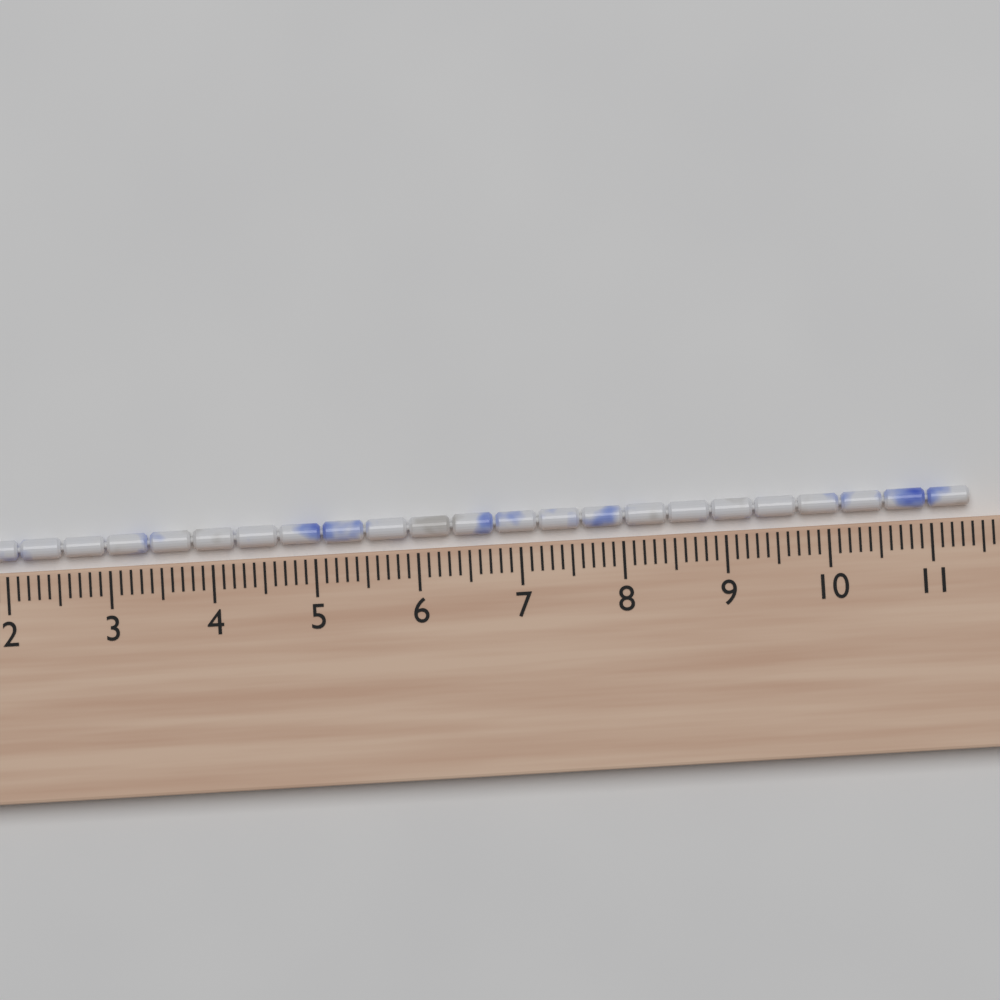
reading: 11.4 cm
